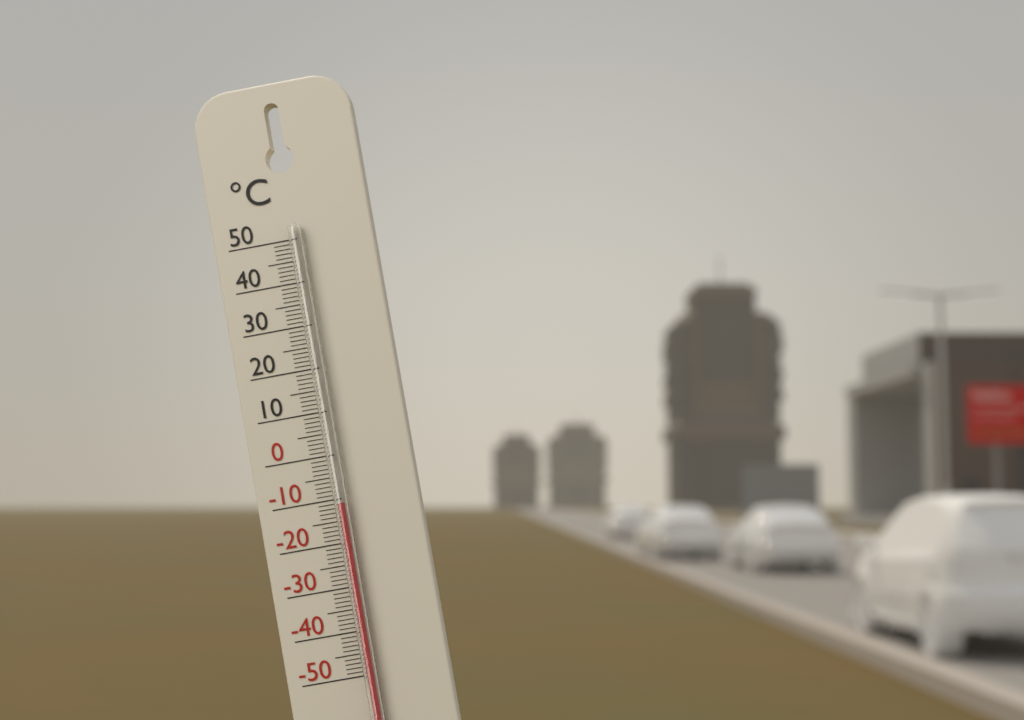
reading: -11 °C
